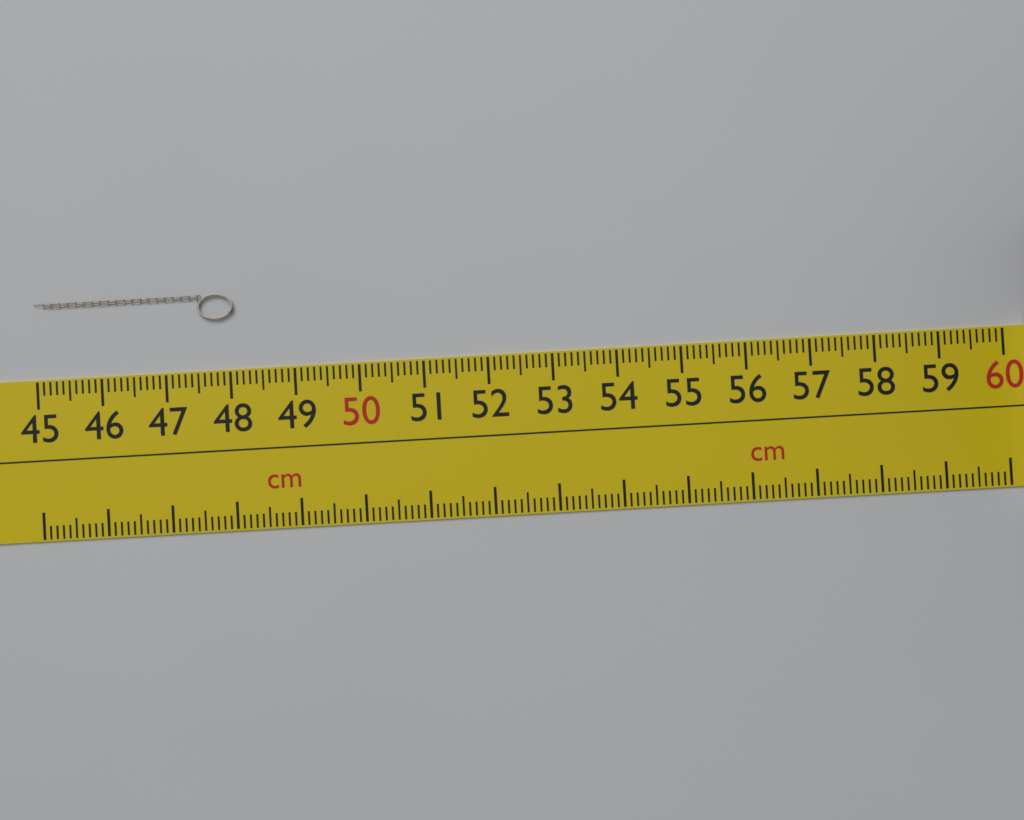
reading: 48.1 cm
